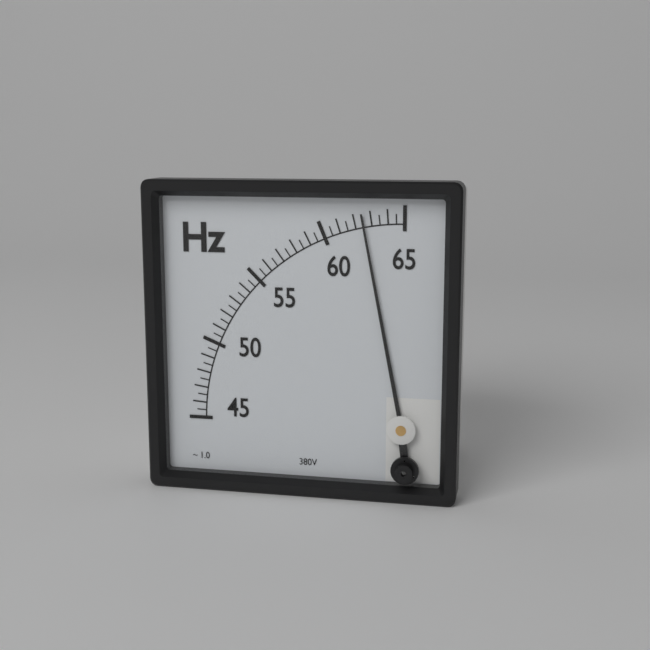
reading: 62.5 Hz
